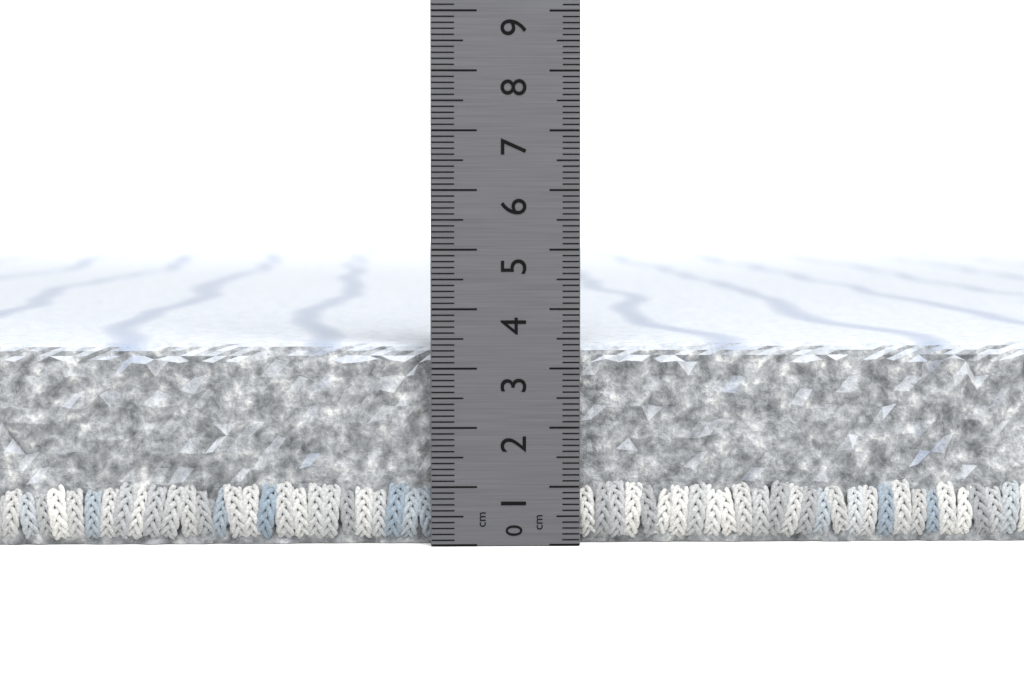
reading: 3.4 cm
